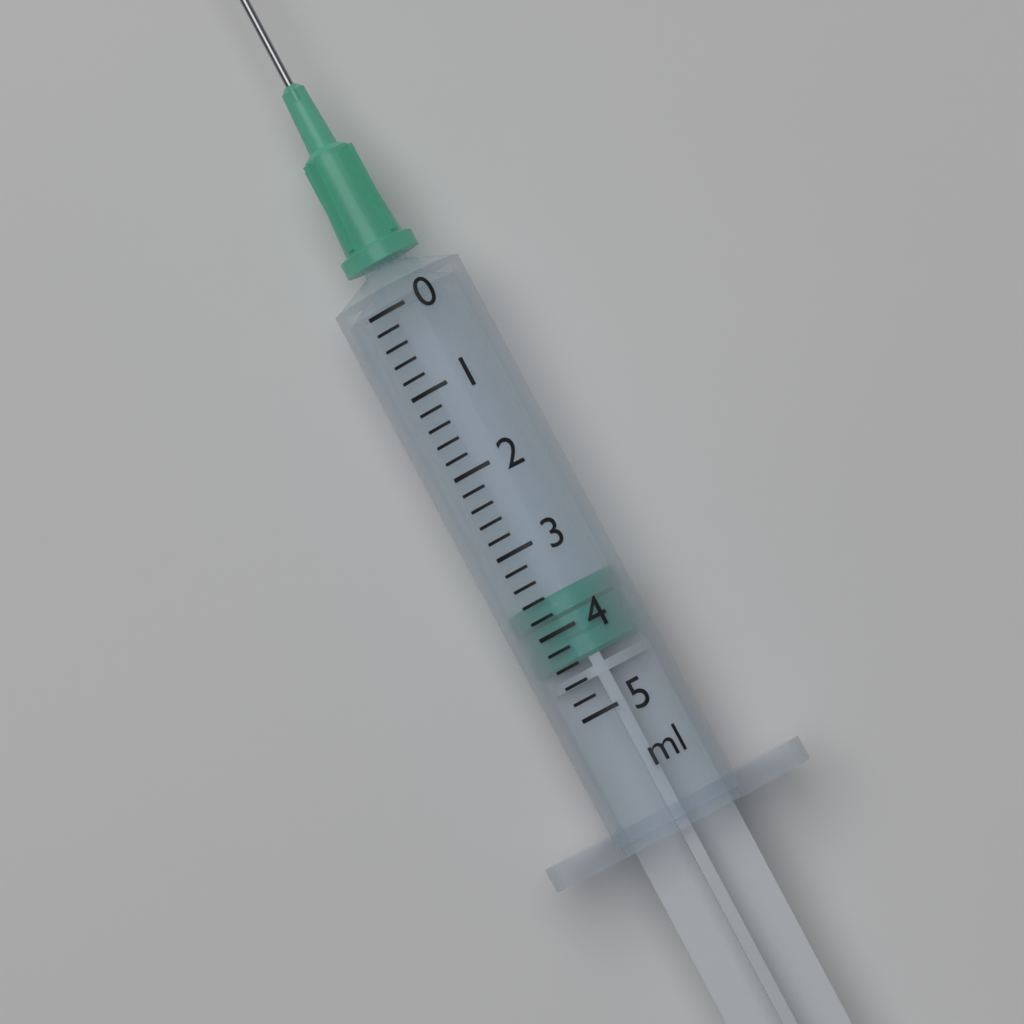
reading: 3.6 ml
